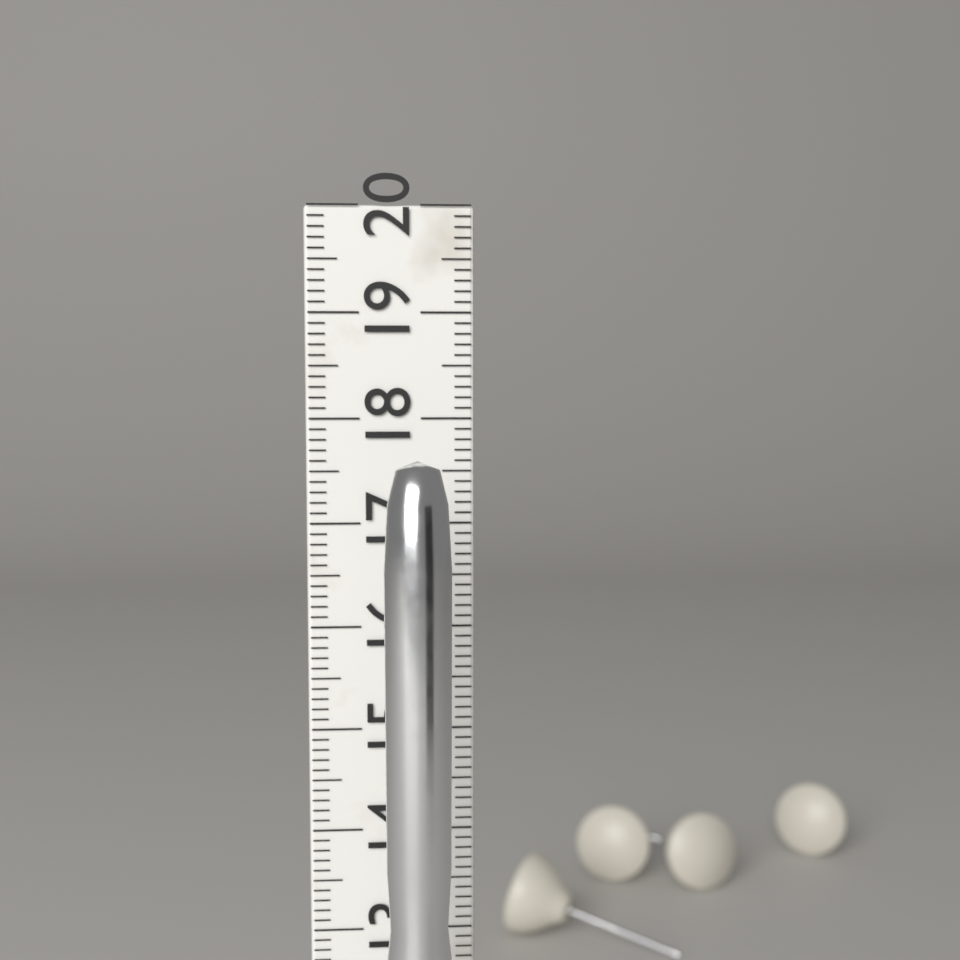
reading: 17.7 cm
